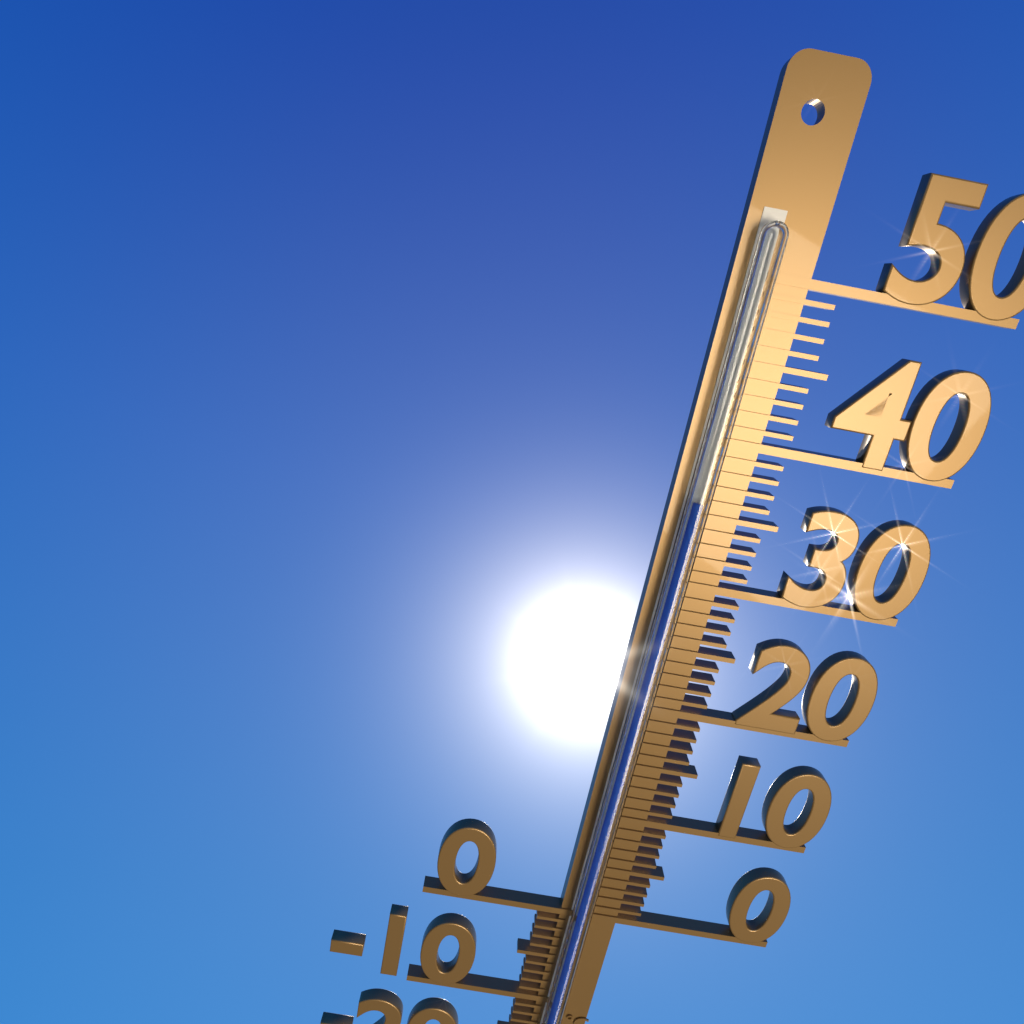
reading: 36 °C
